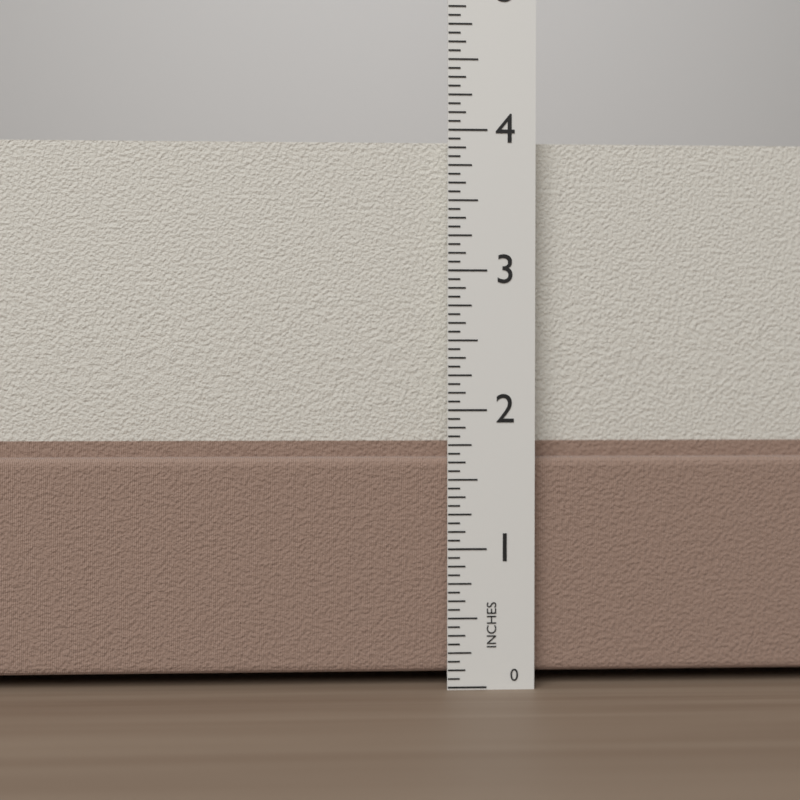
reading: 3.9375 in
